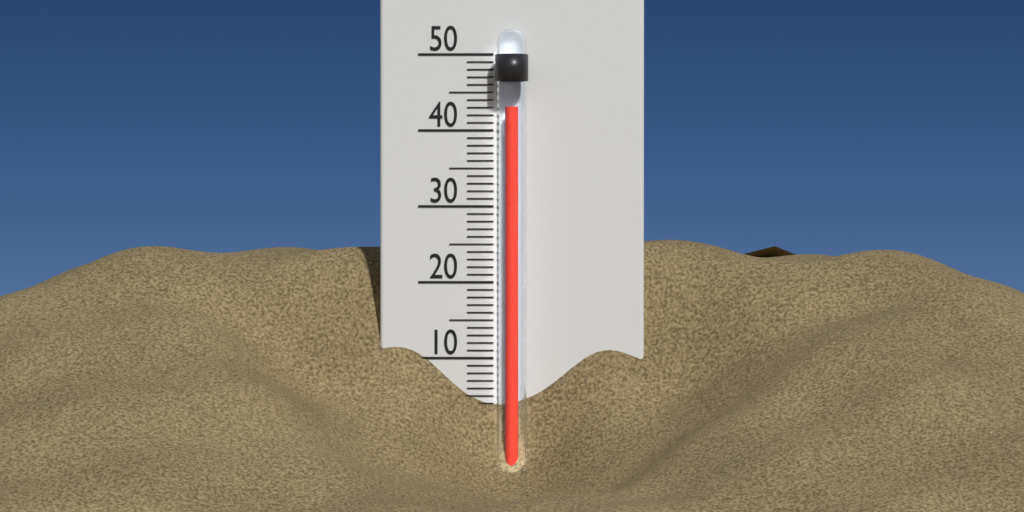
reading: 43 °C
